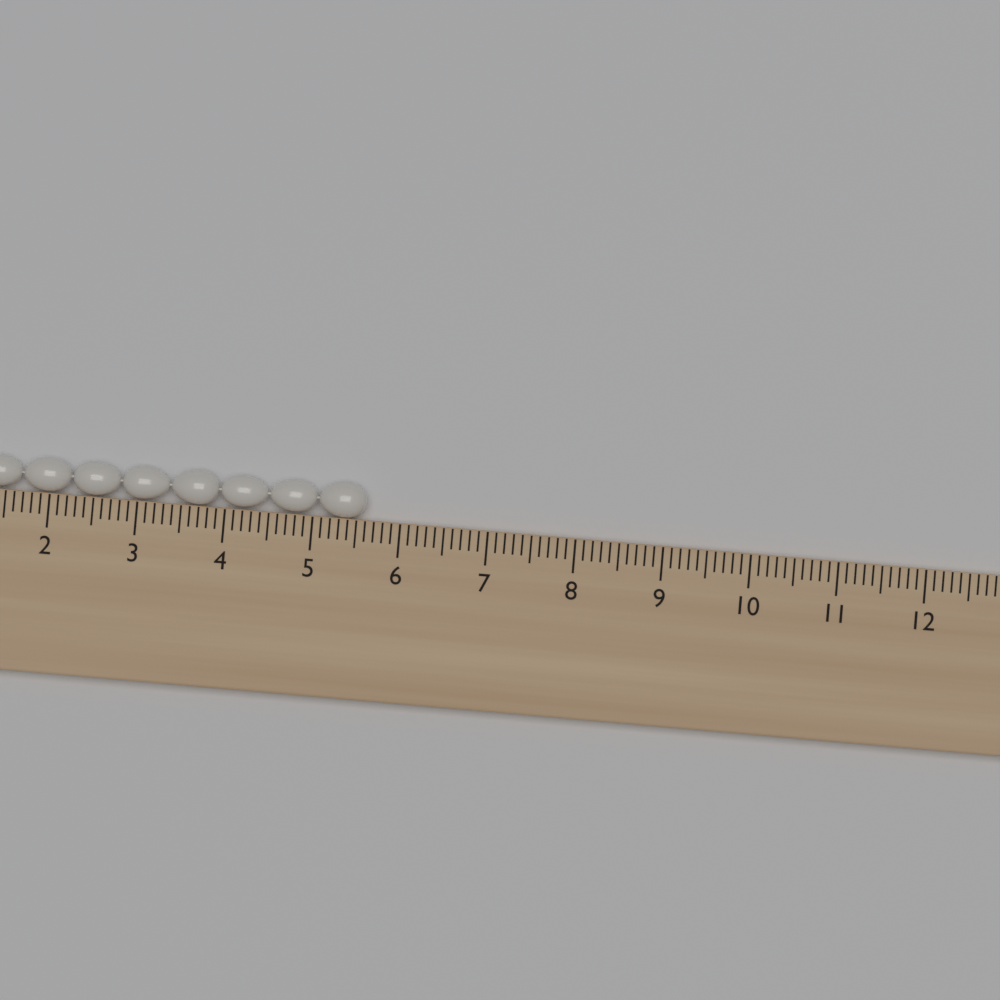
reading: 5.6 cm
